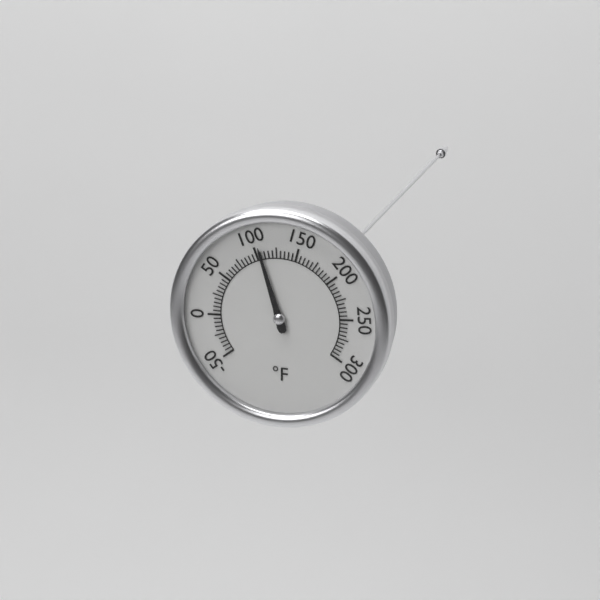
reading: 105 °F
